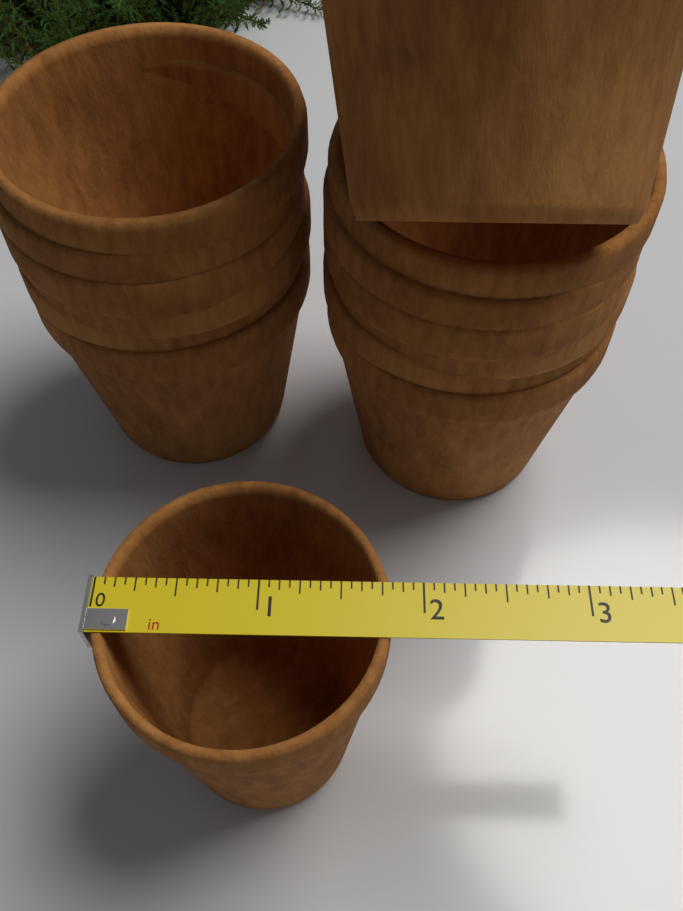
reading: 1.8125 in
